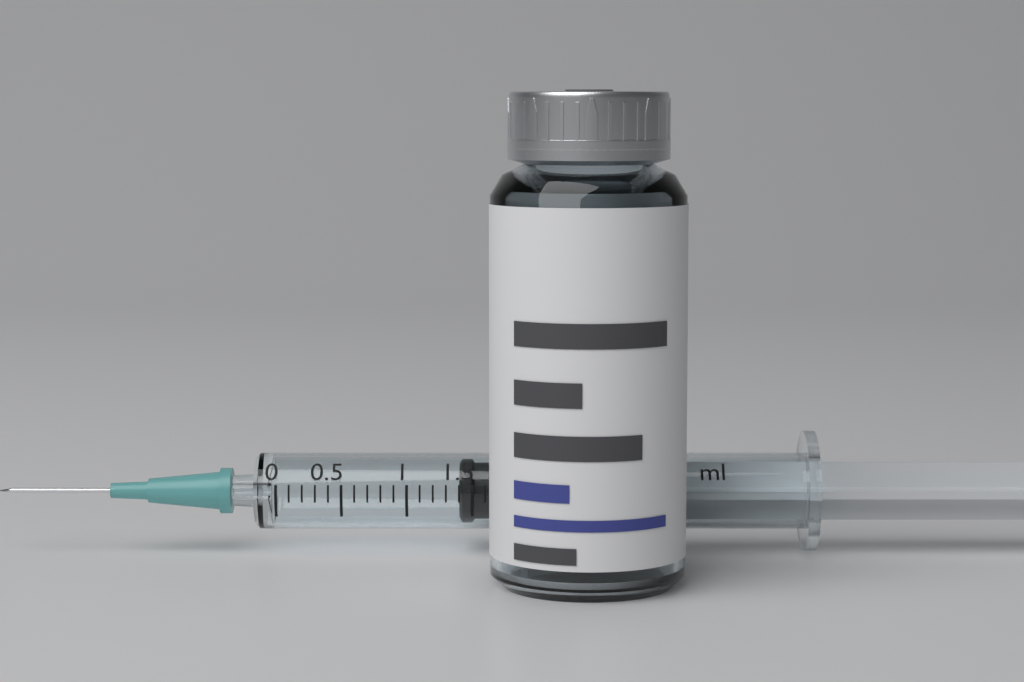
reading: 1.4 ml
